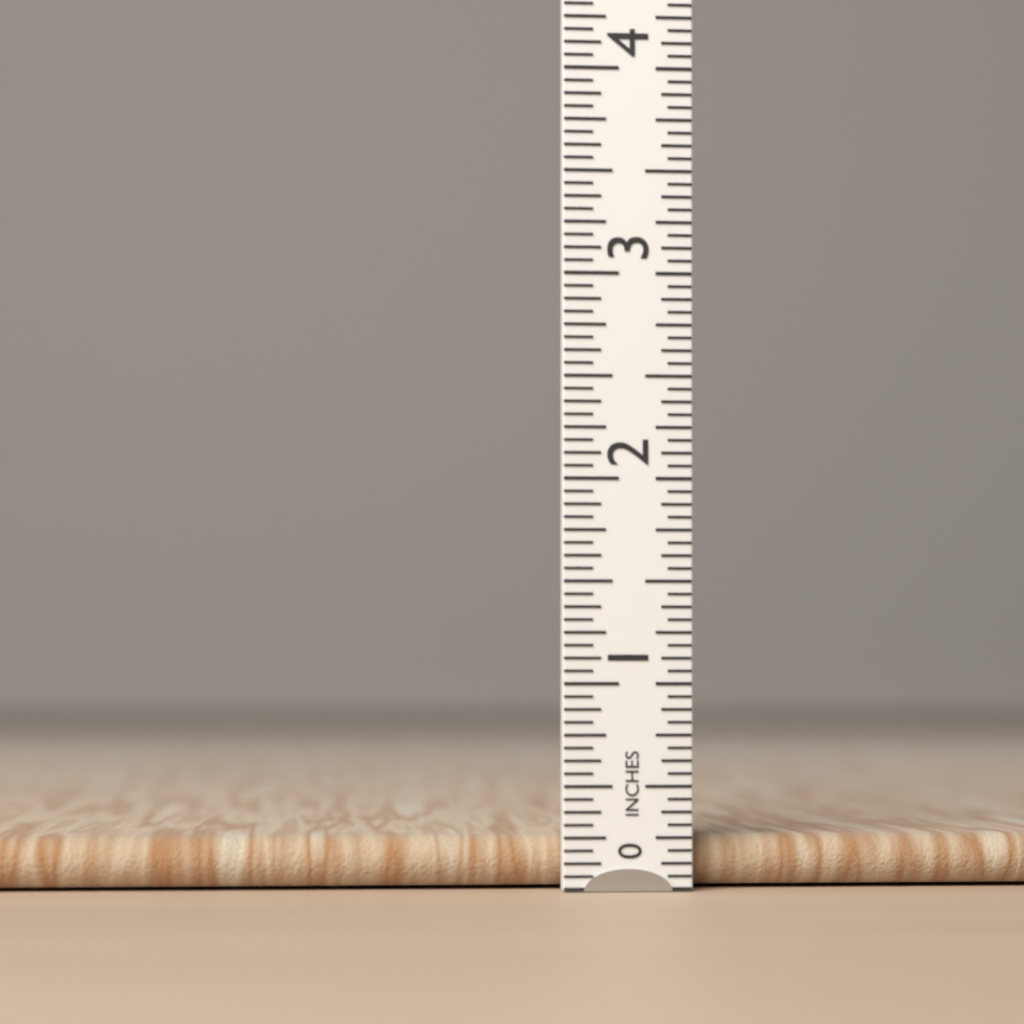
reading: 0.2500 in
